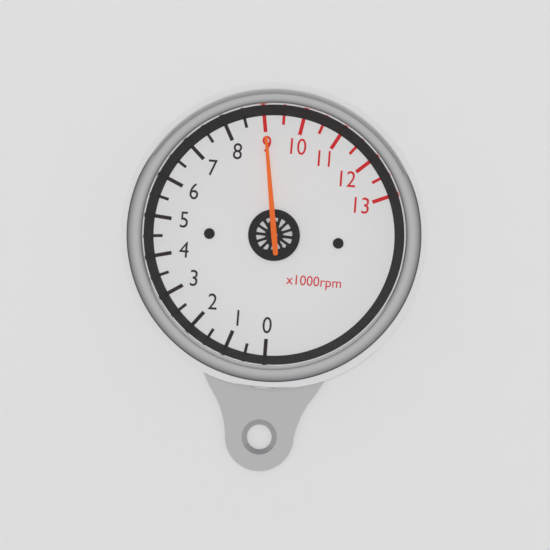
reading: 9.0 x1000rpm
